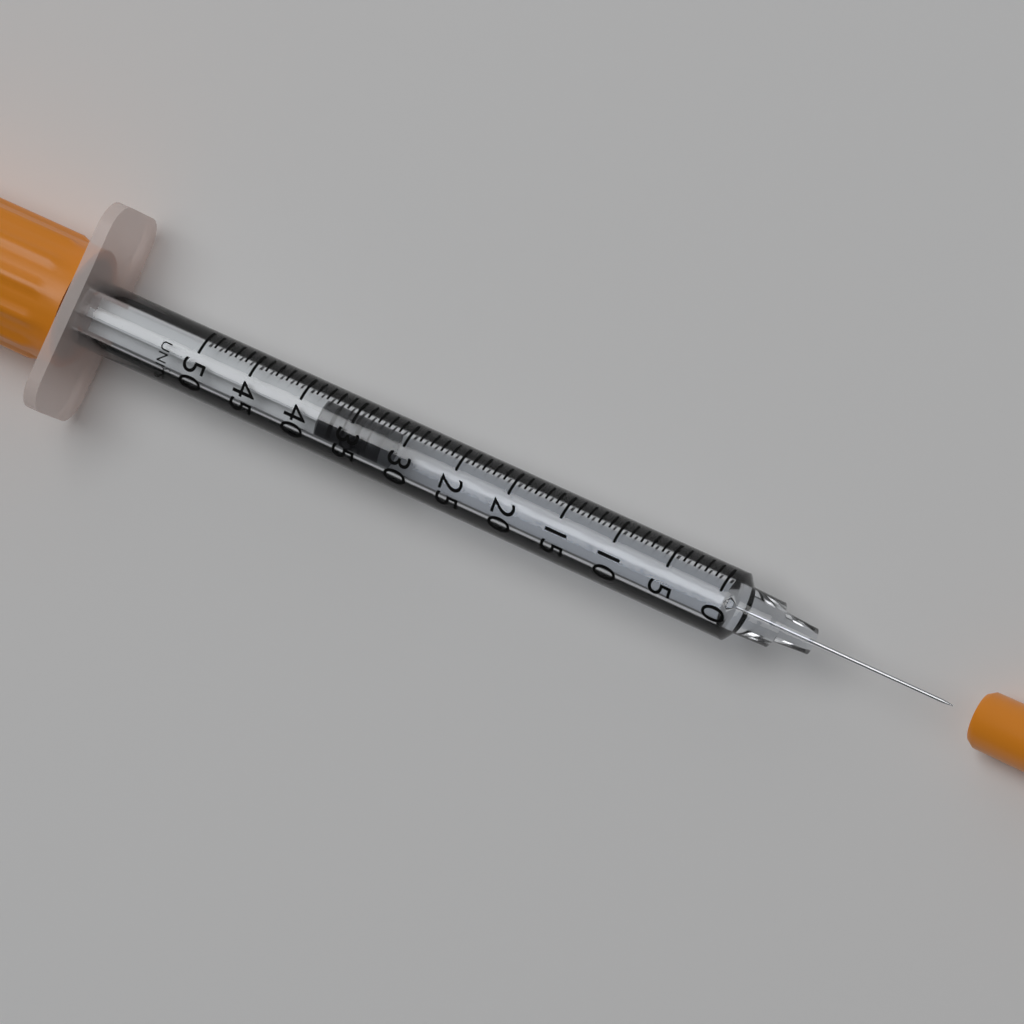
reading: 32 UNITS
